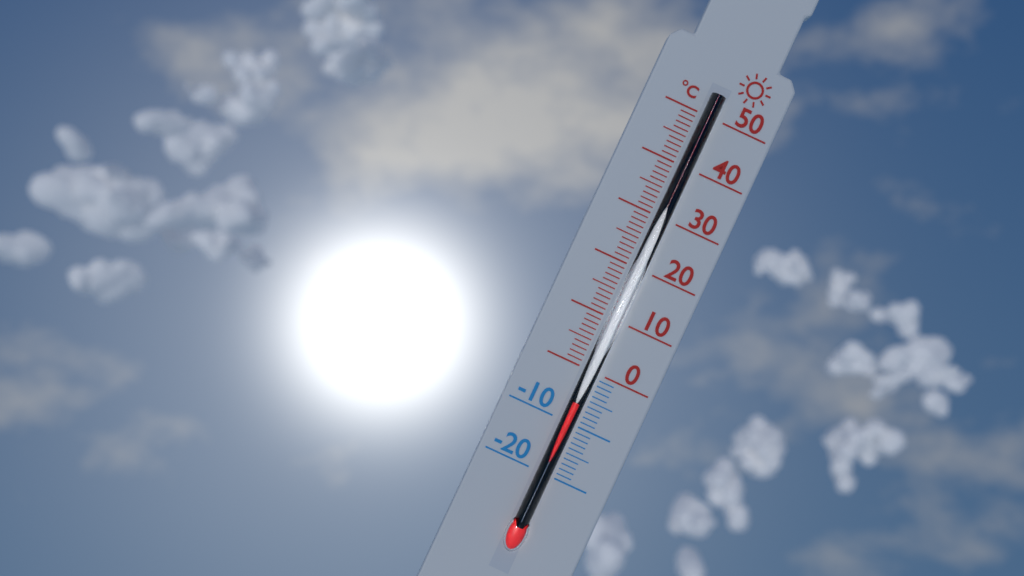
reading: -6 °C
